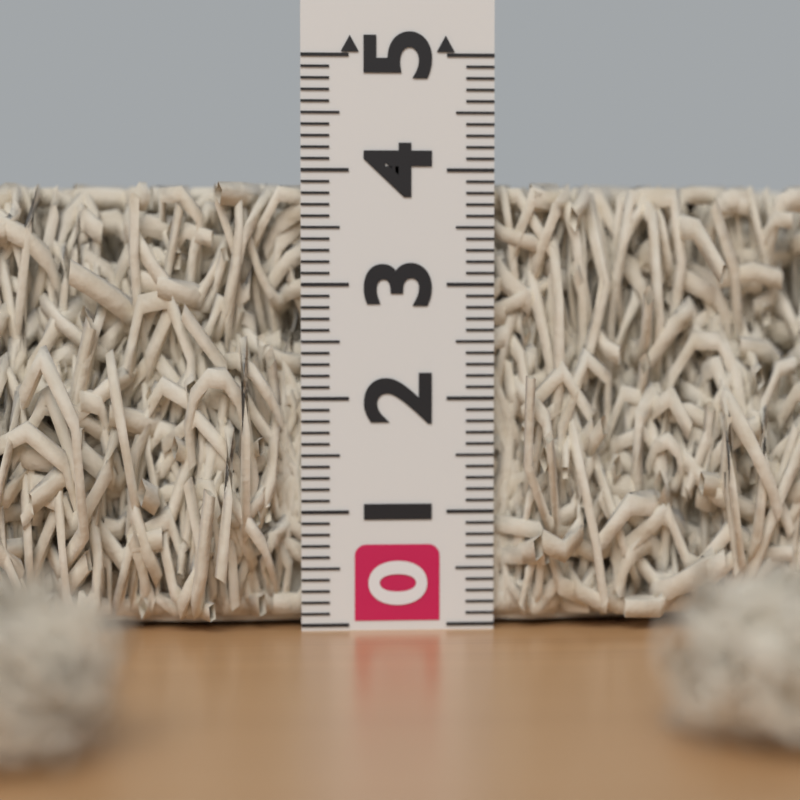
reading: 3.9 (no unit)
